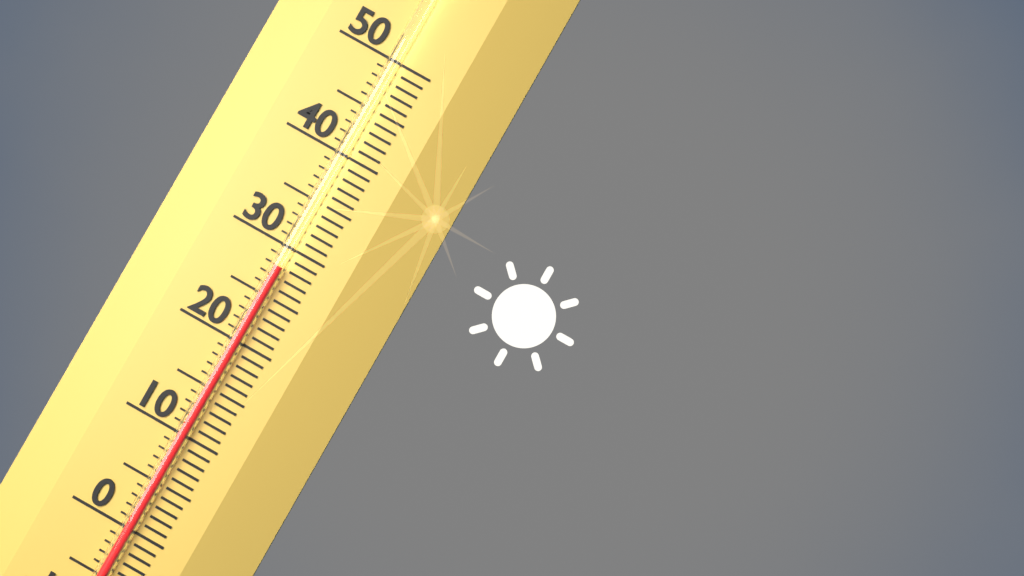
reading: 28 (no unit)
